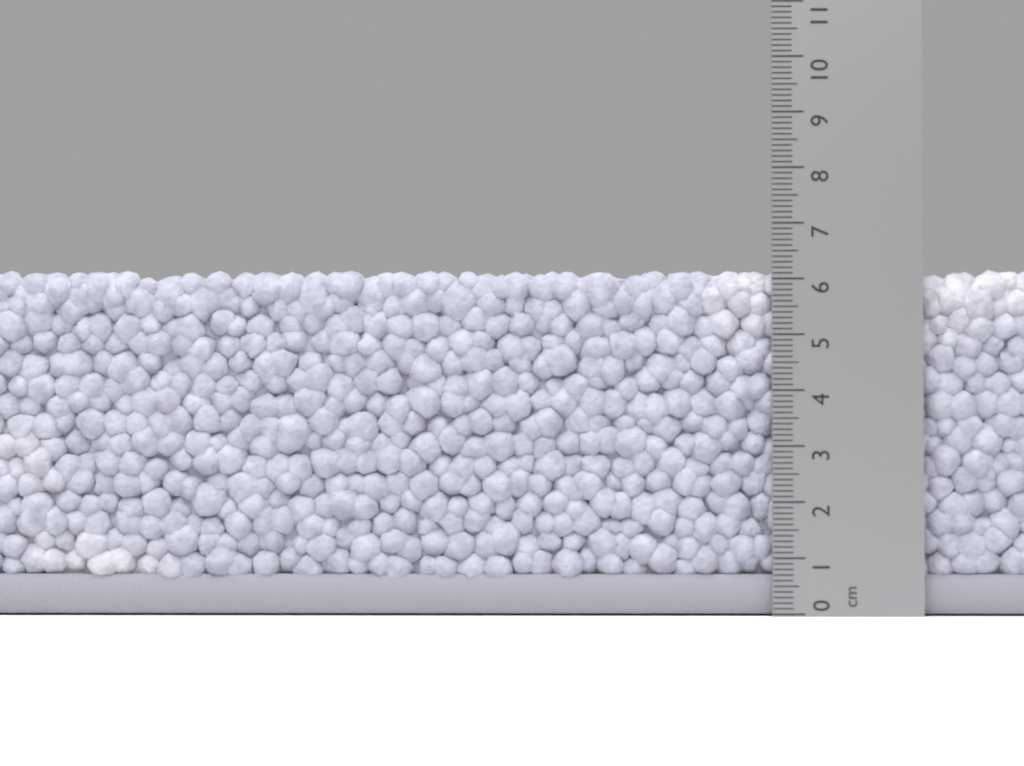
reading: 6.2 cm
